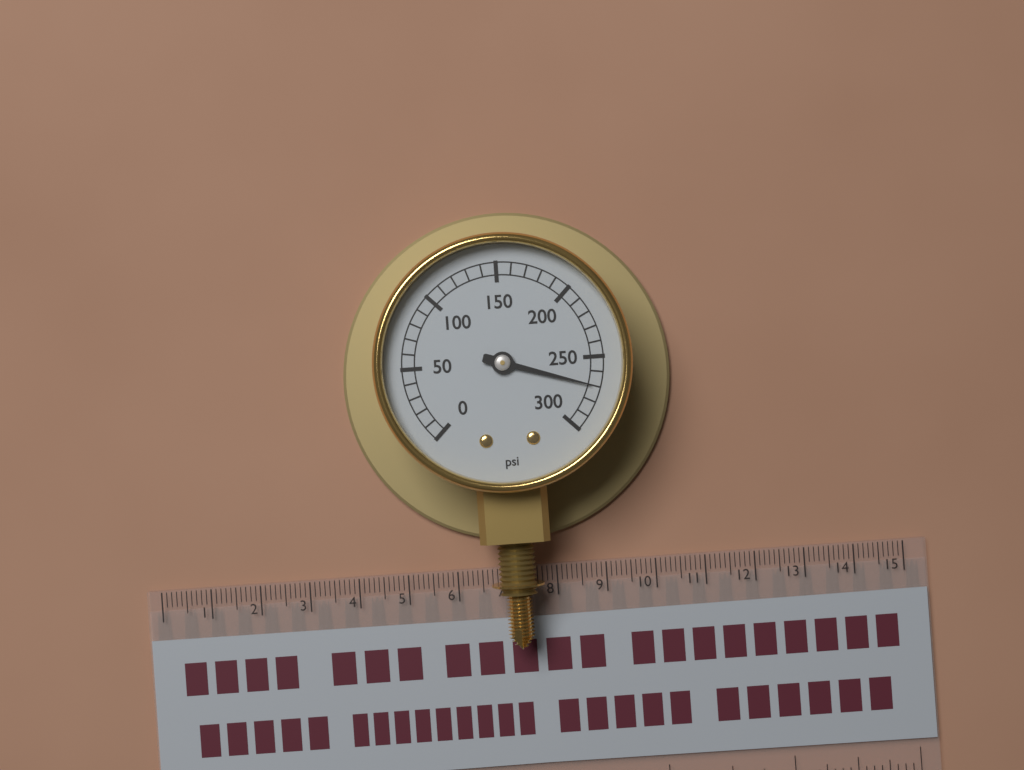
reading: 270 psi
